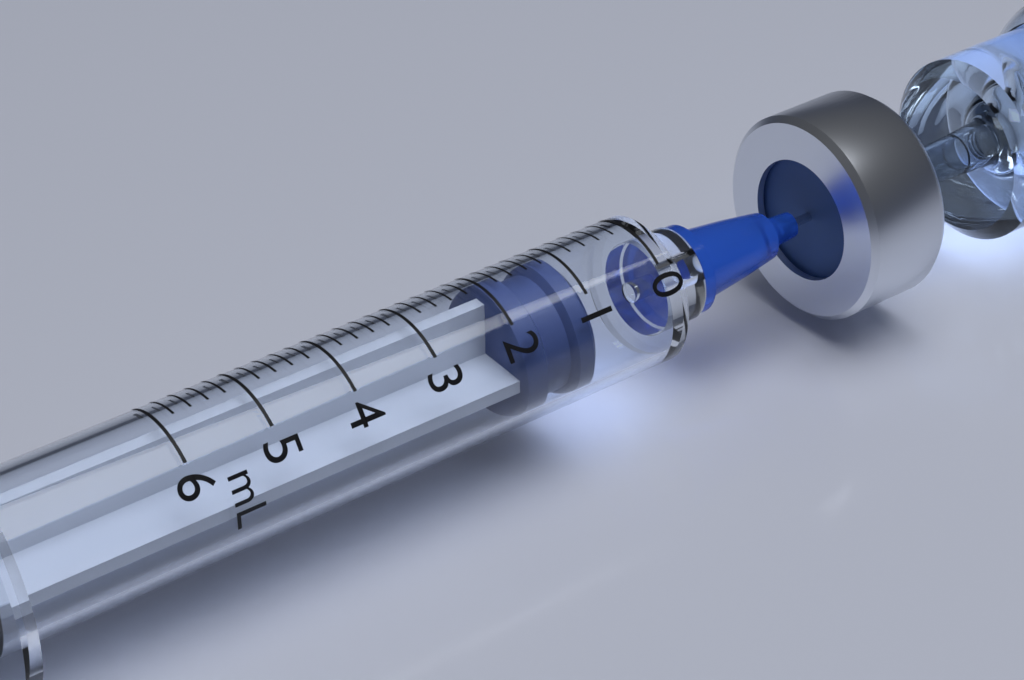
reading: 1.0 mL
